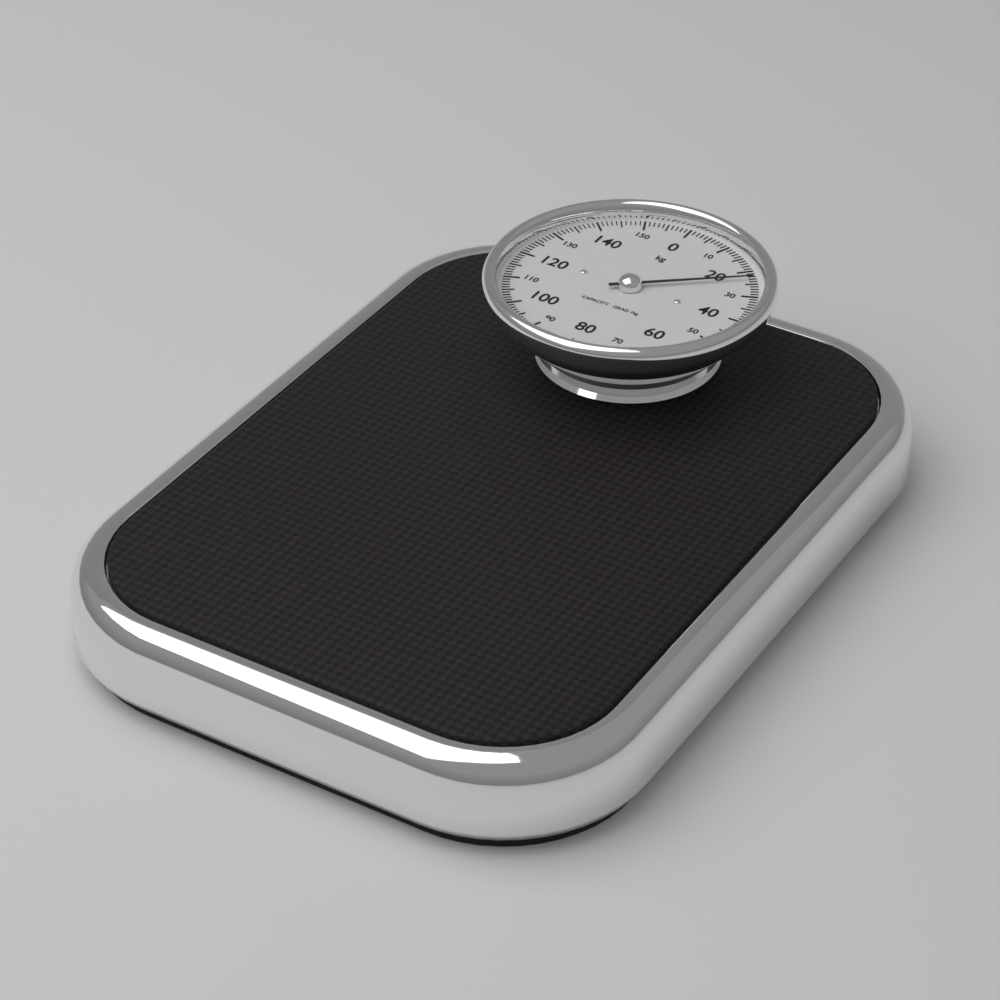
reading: 23 kg
